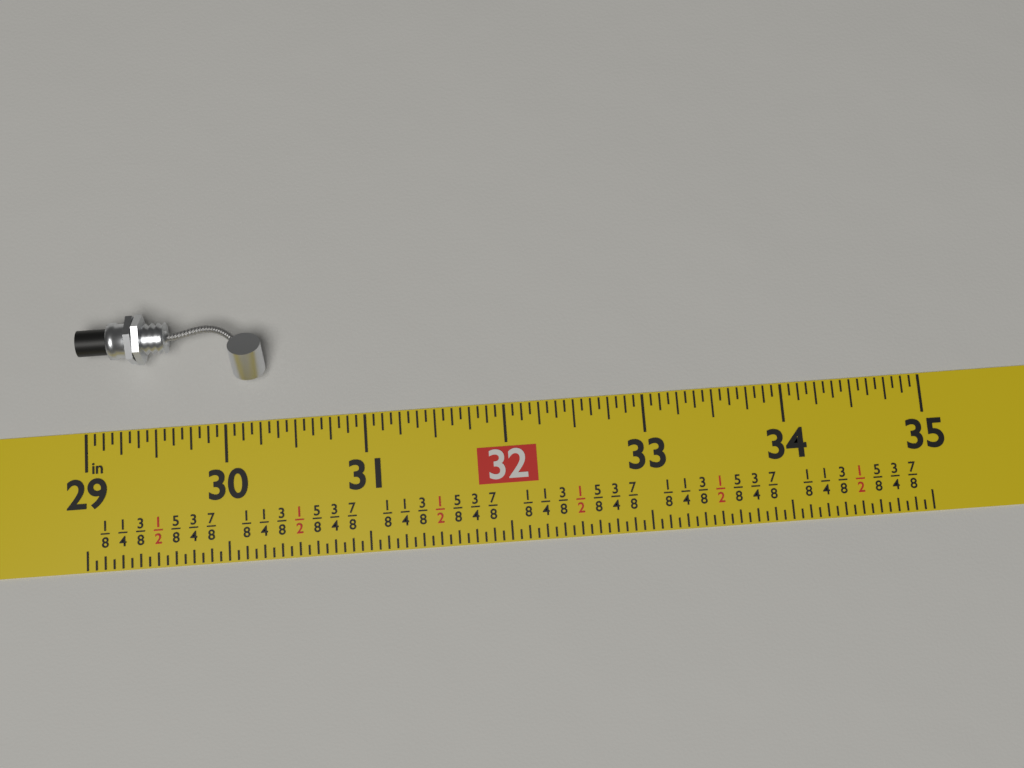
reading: 30.3125 in
